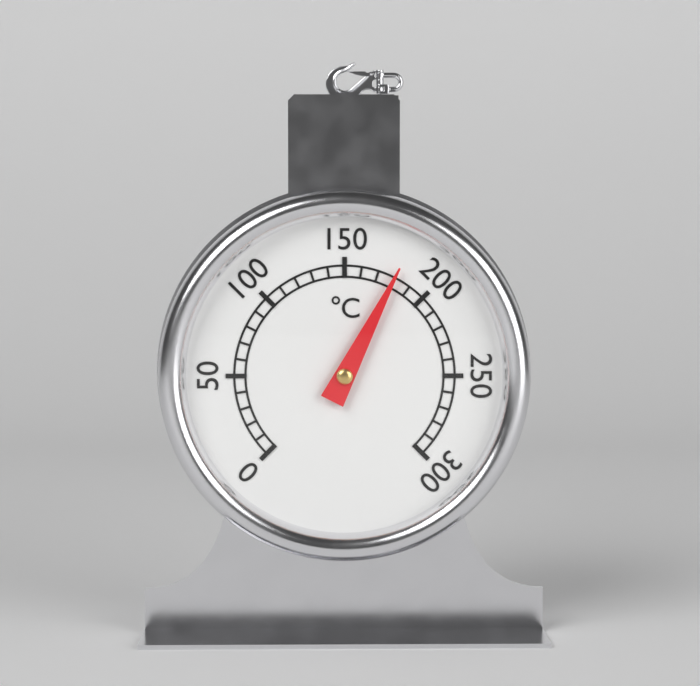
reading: 180 °C
